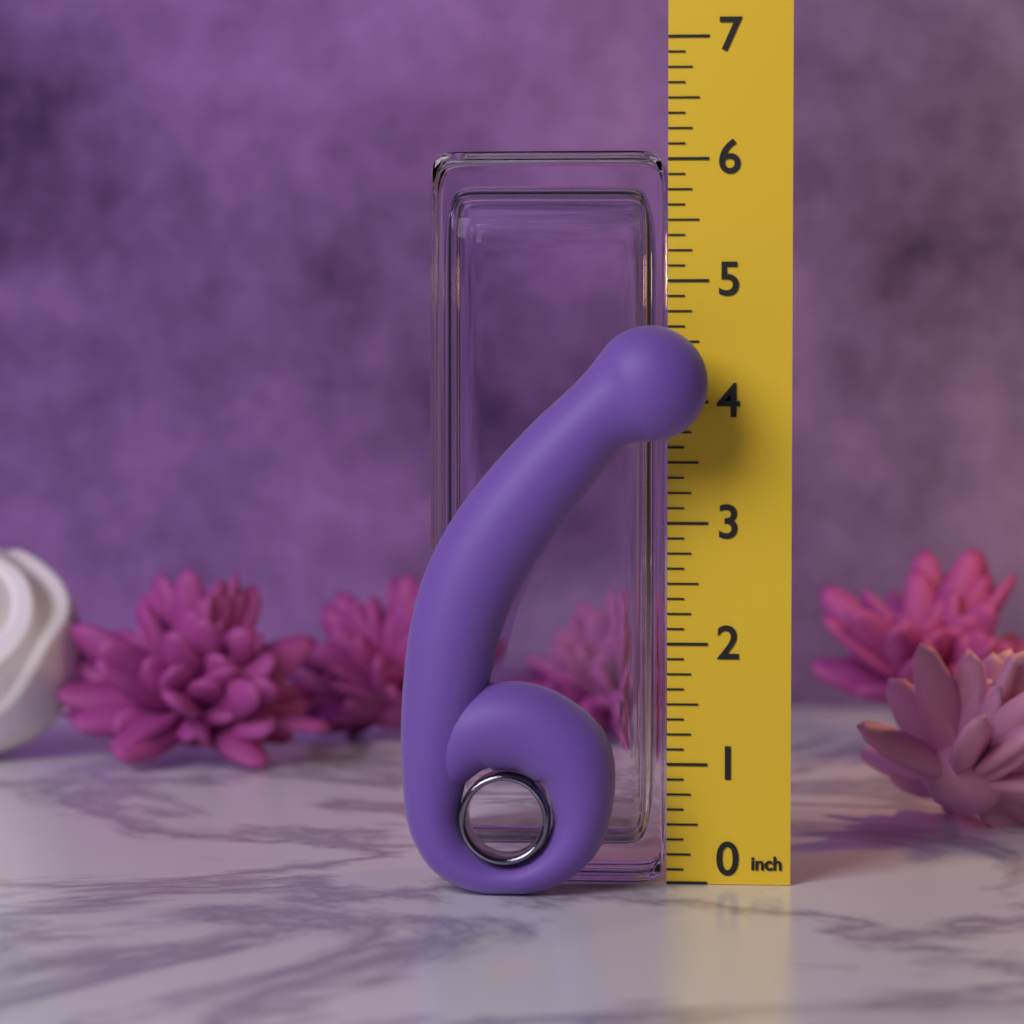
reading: 4.625 in
